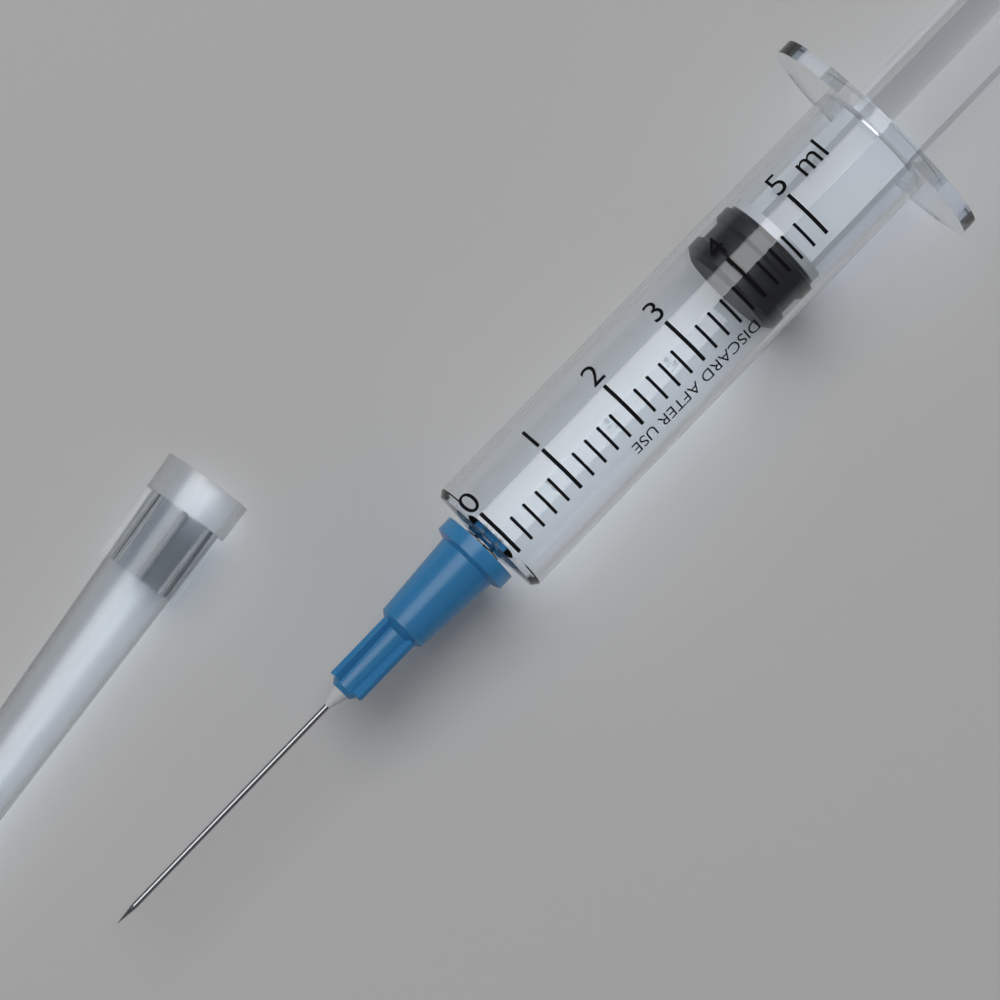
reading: 3.8 ml
